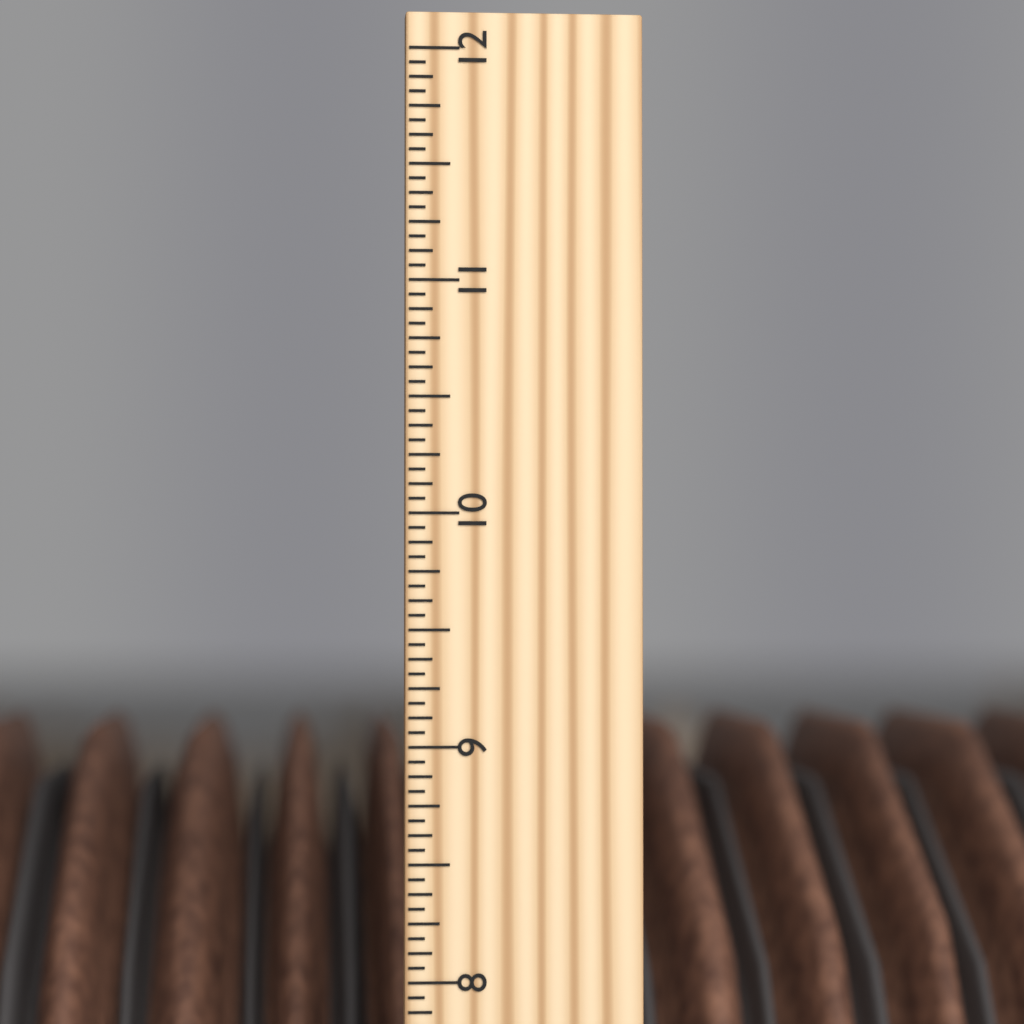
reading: 9.0625 inch
